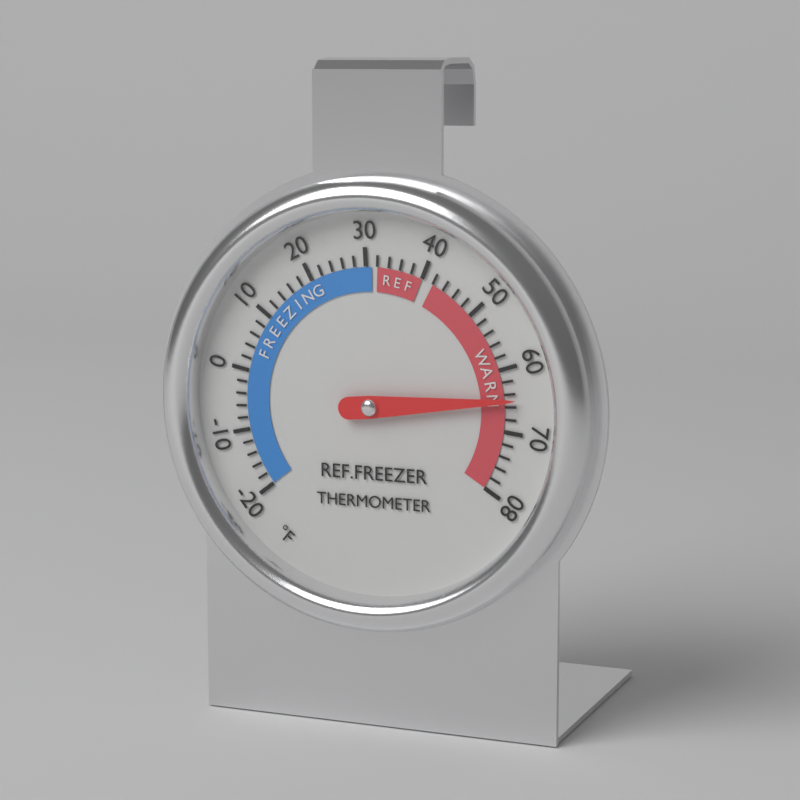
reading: 65 °F
